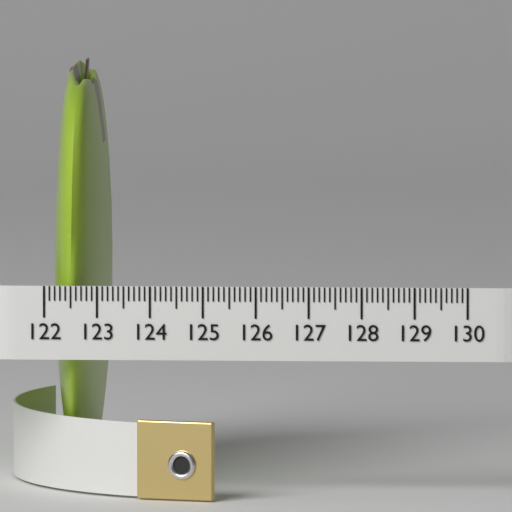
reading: 123.0 (no unit)
